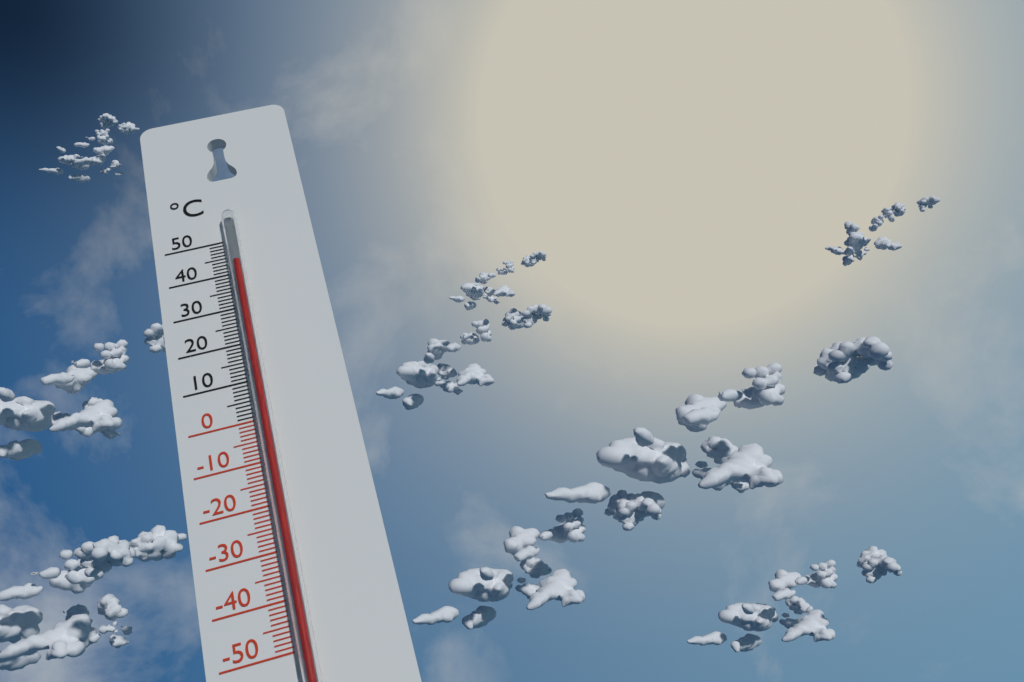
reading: 42 °C
